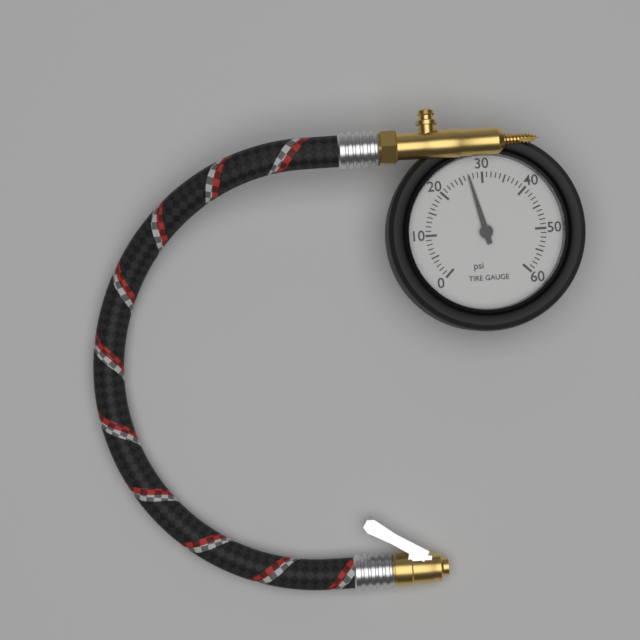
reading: 27 psi
